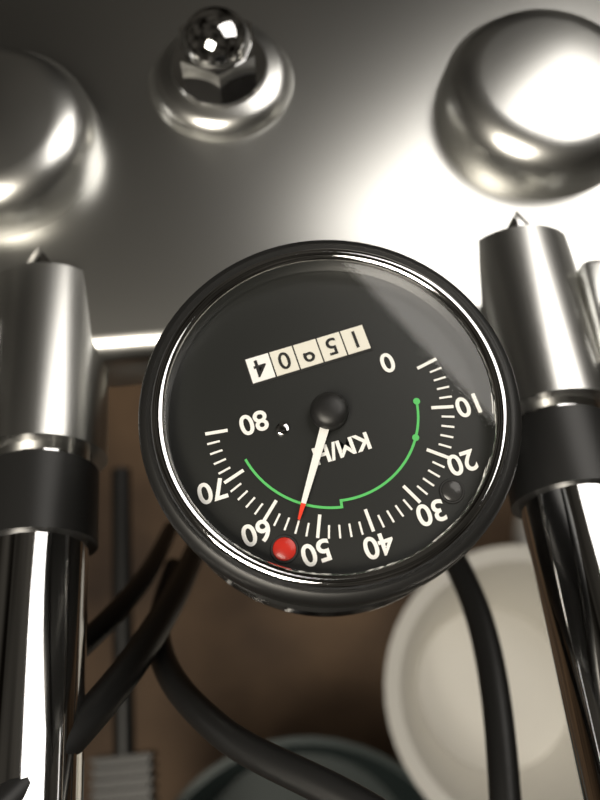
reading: 54 km/h
